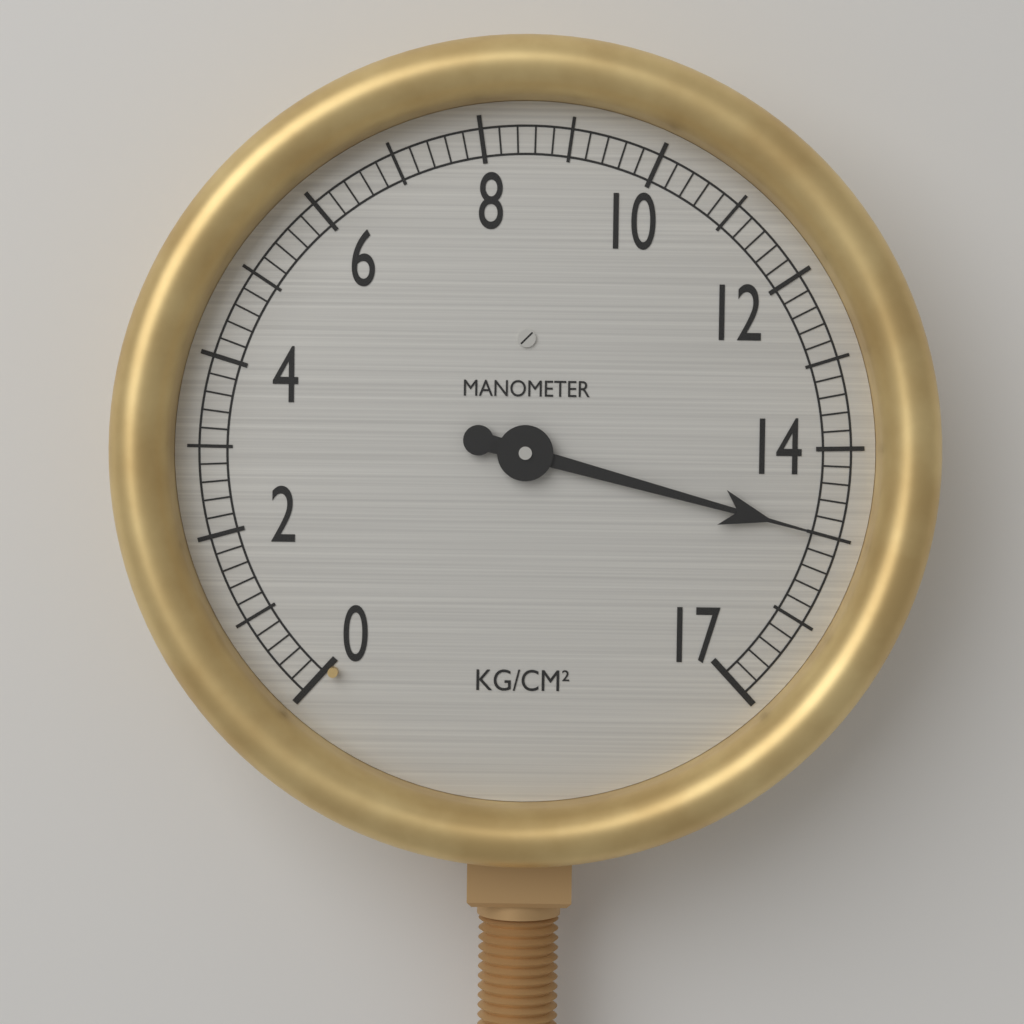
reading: 15.0 kg/cm²
